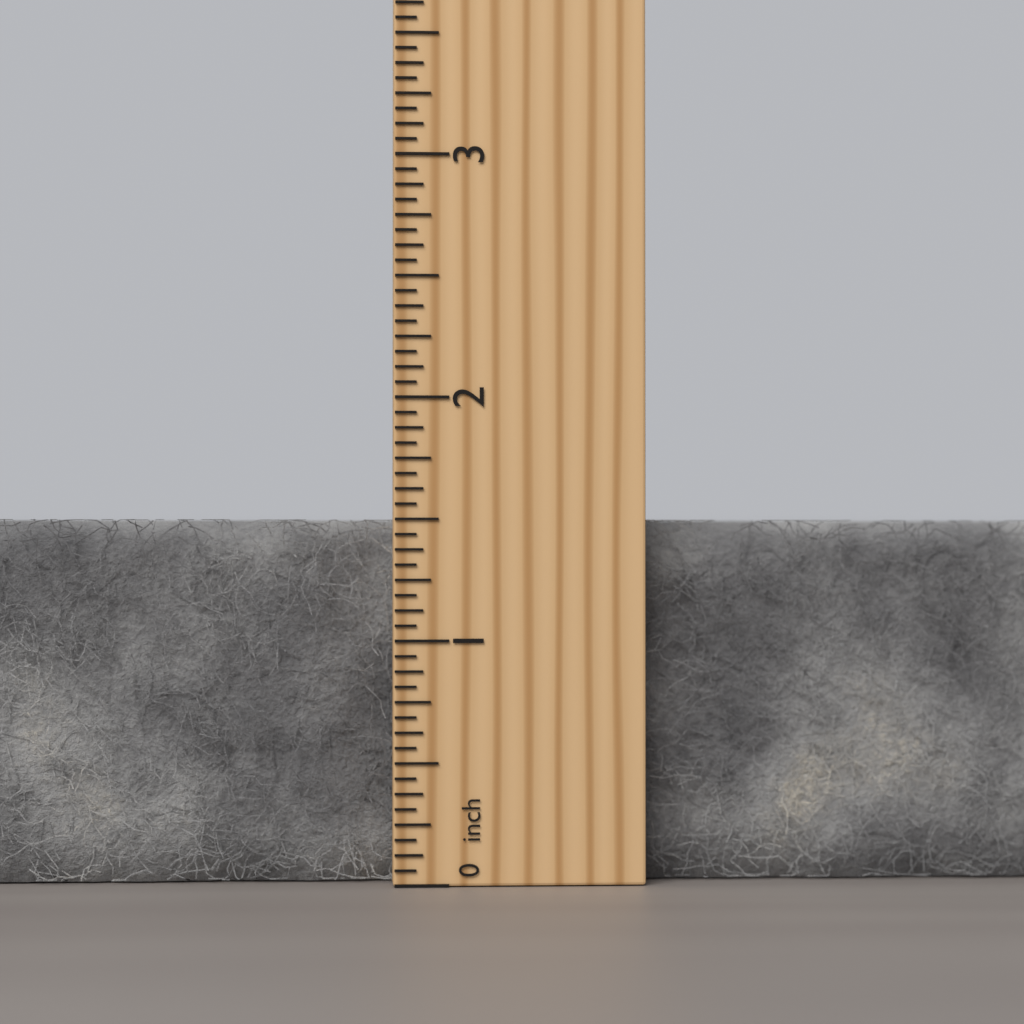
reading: 1.5000 inch
